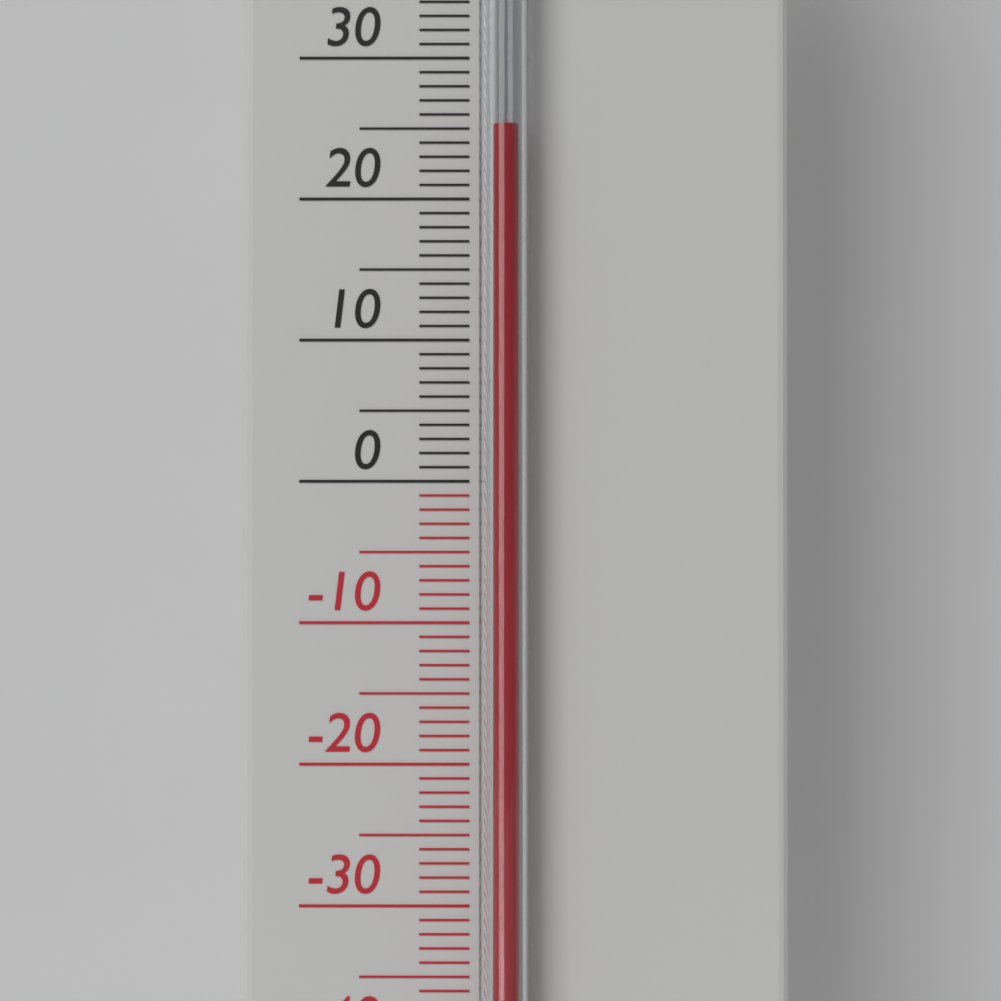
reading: 25 °C
